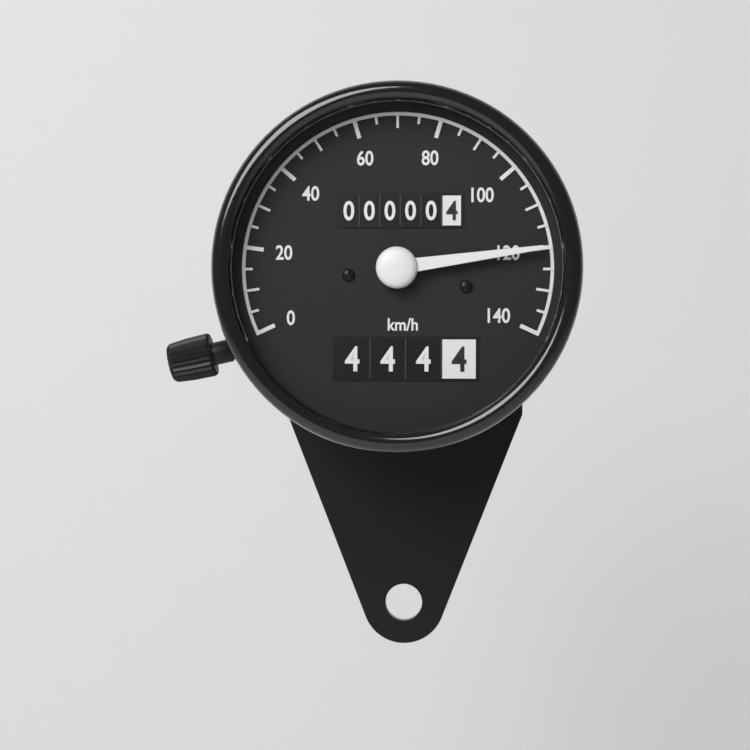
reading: 120 km/h
